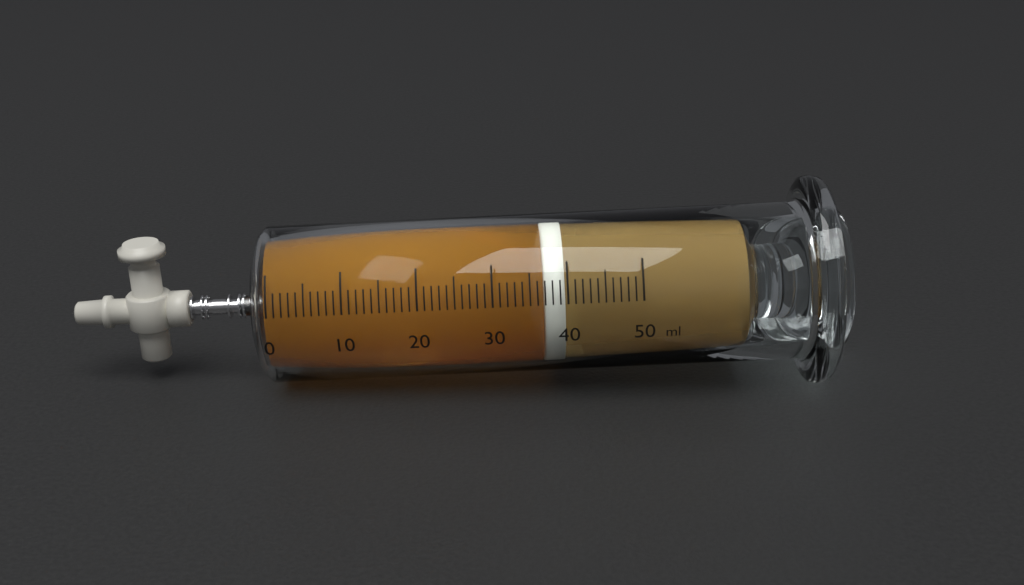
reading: 37 ml
